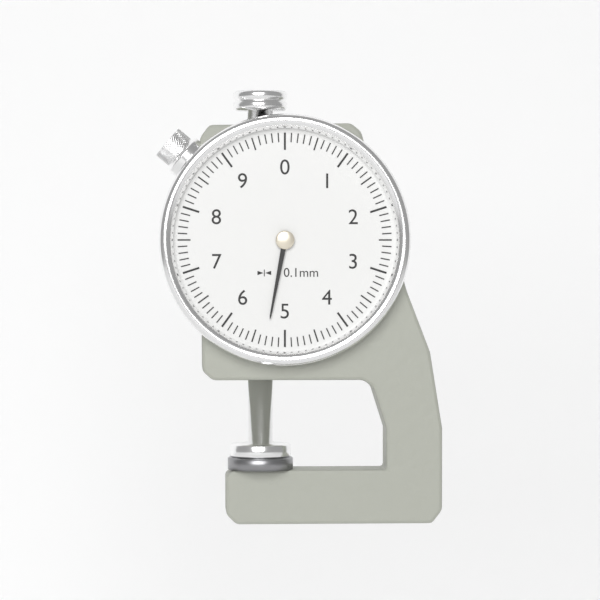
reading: 5.3 mm
